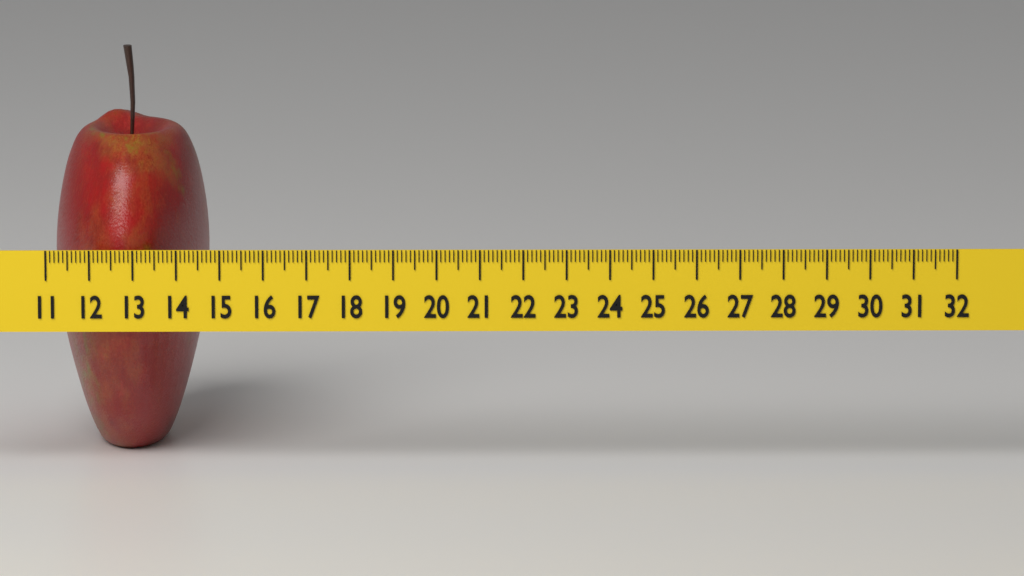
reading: 14.6 (no unit)
